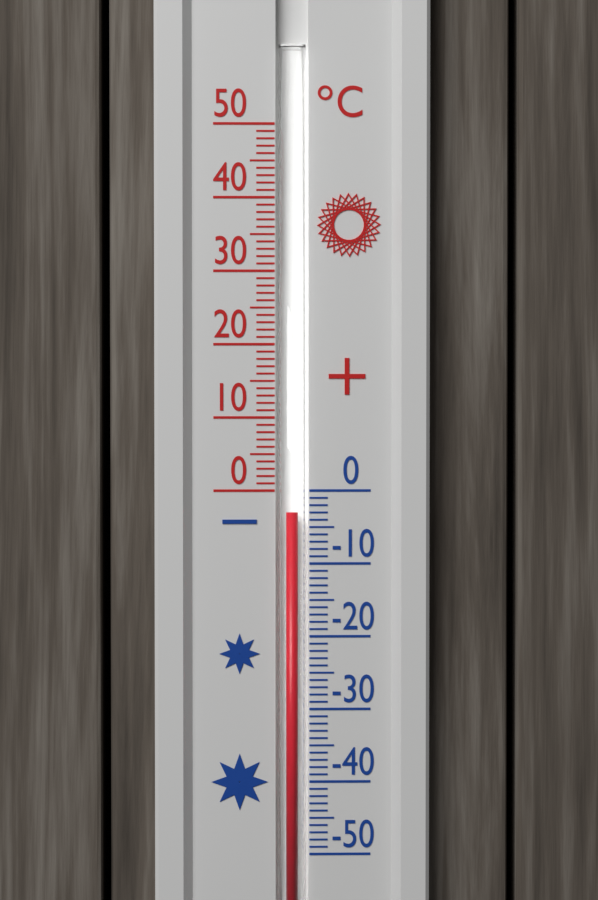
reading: -3 °C
